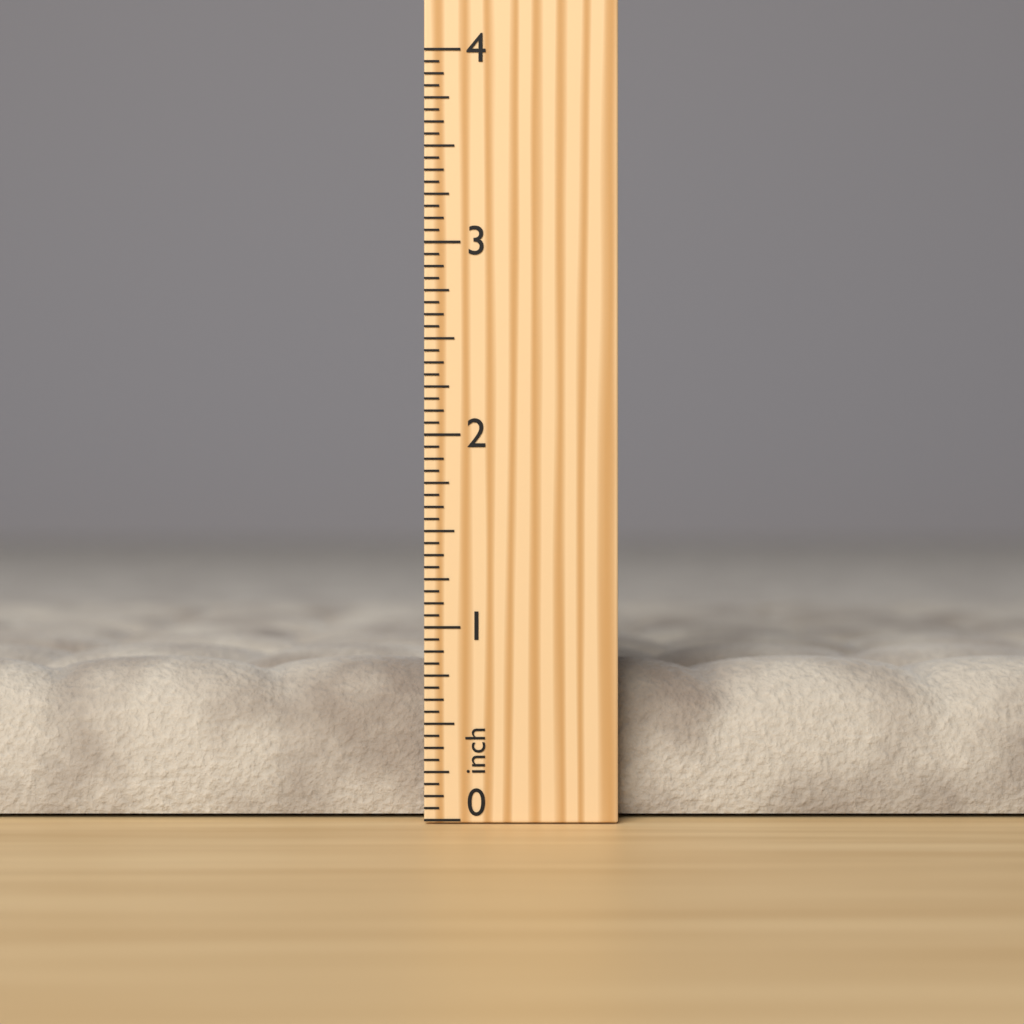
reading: 0.8000 inch
